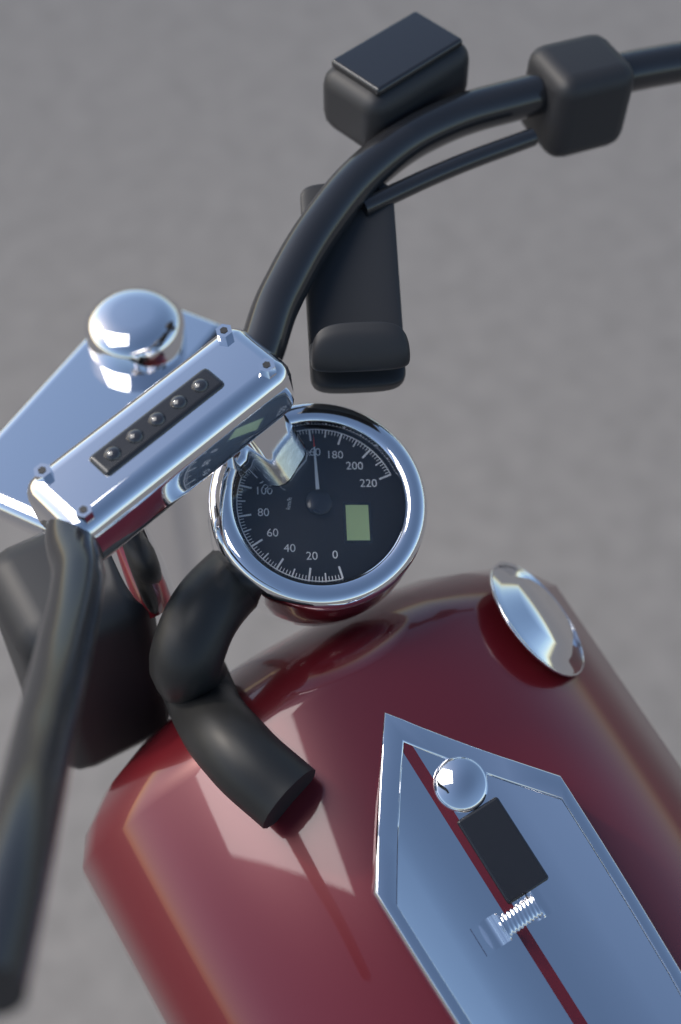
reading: 162 km/h
